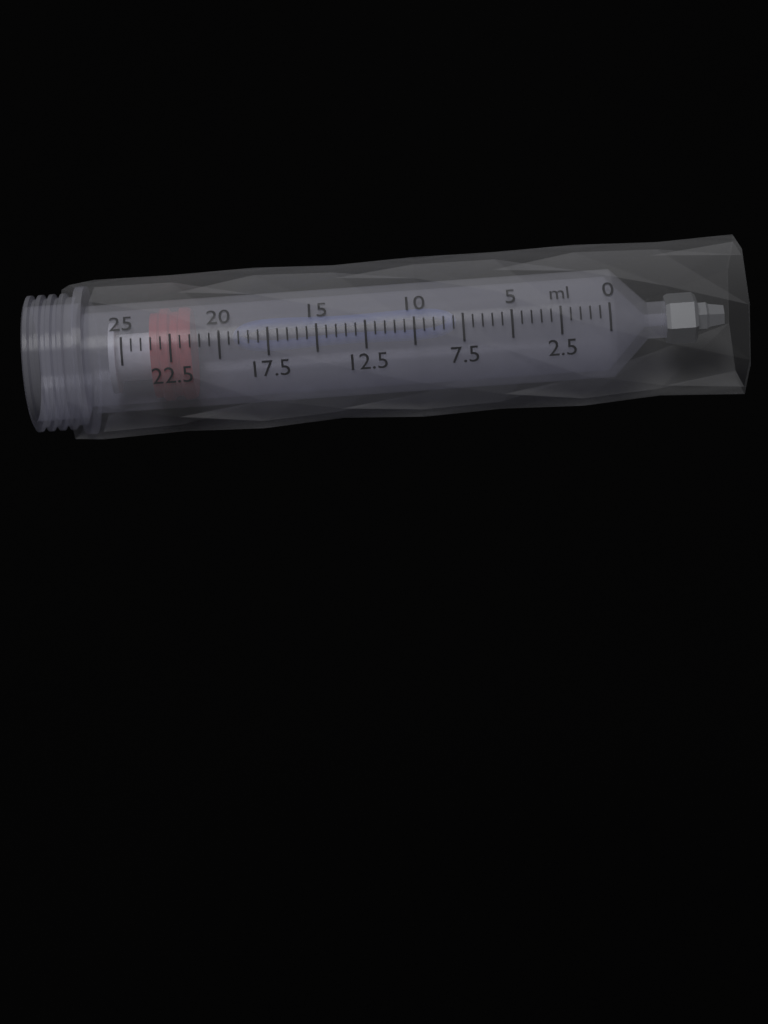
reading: 21.5 ml
